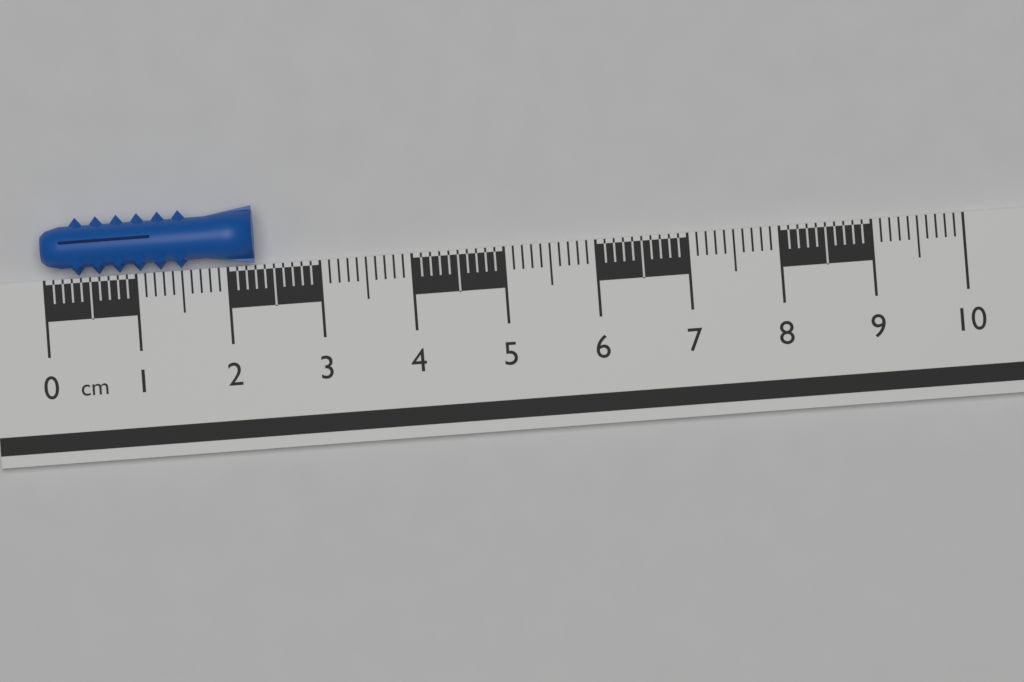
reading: 2.3 cm
